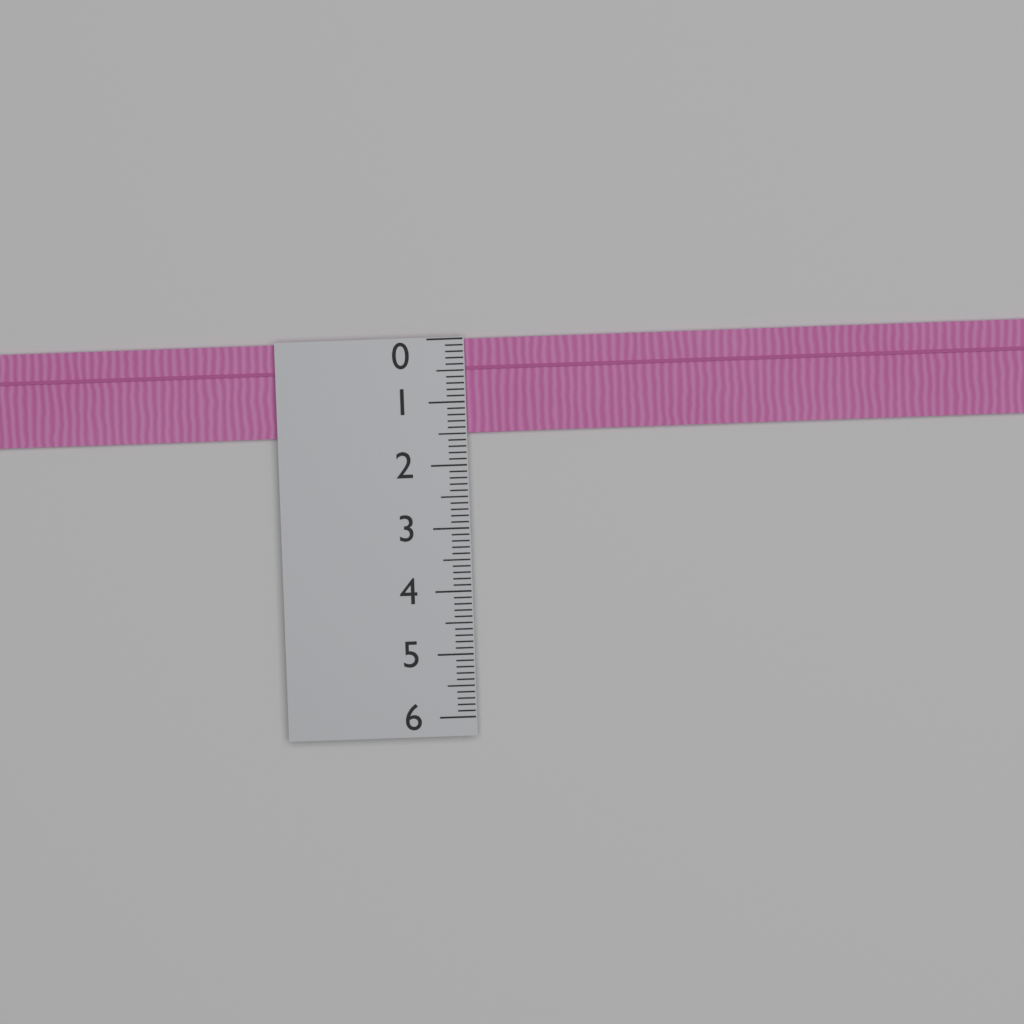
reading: 1.5 (no unit)
